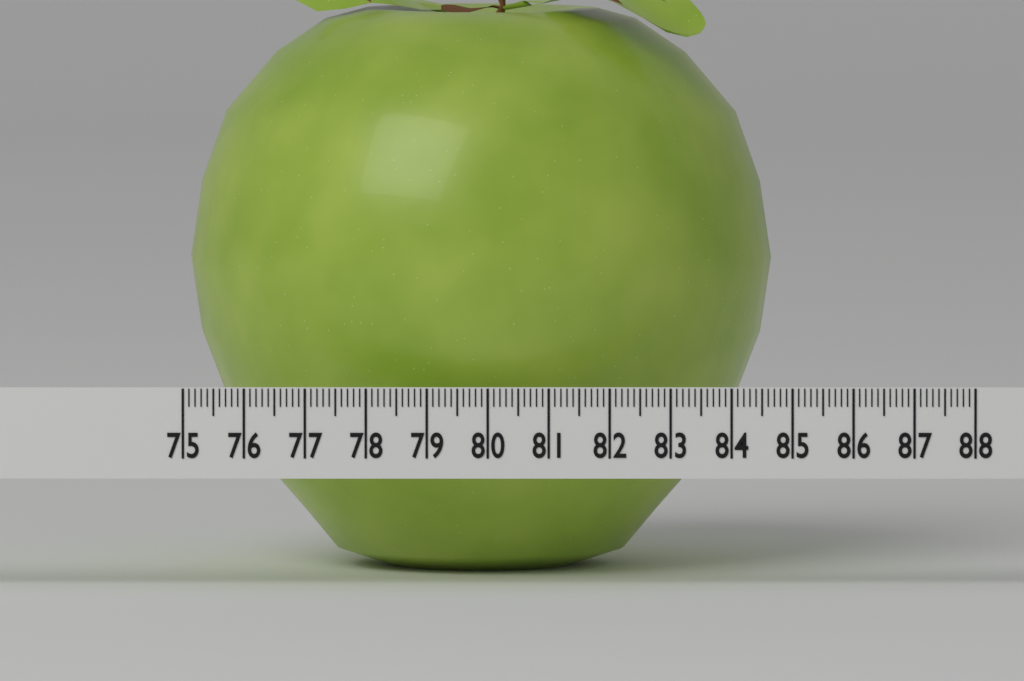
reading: 84.7 (no unit)
